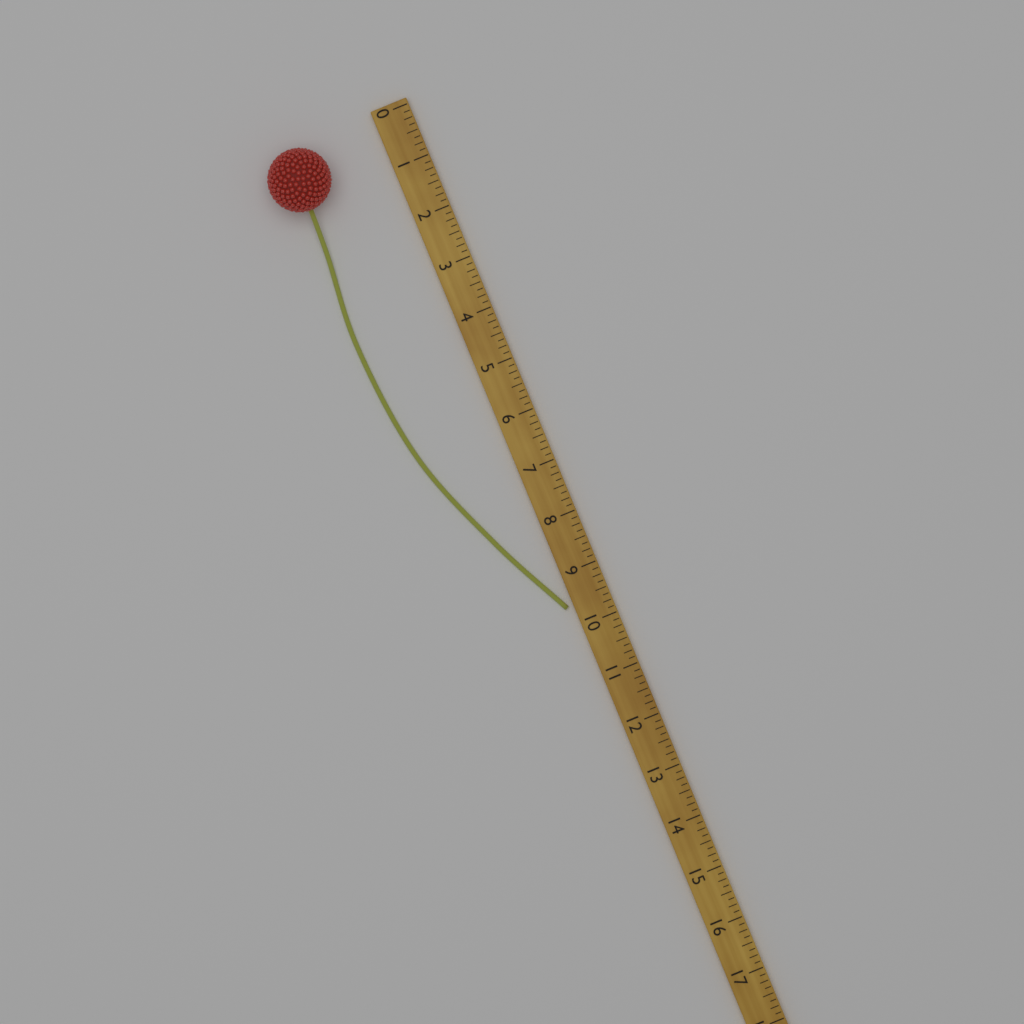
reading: 9.625 (no unit)
